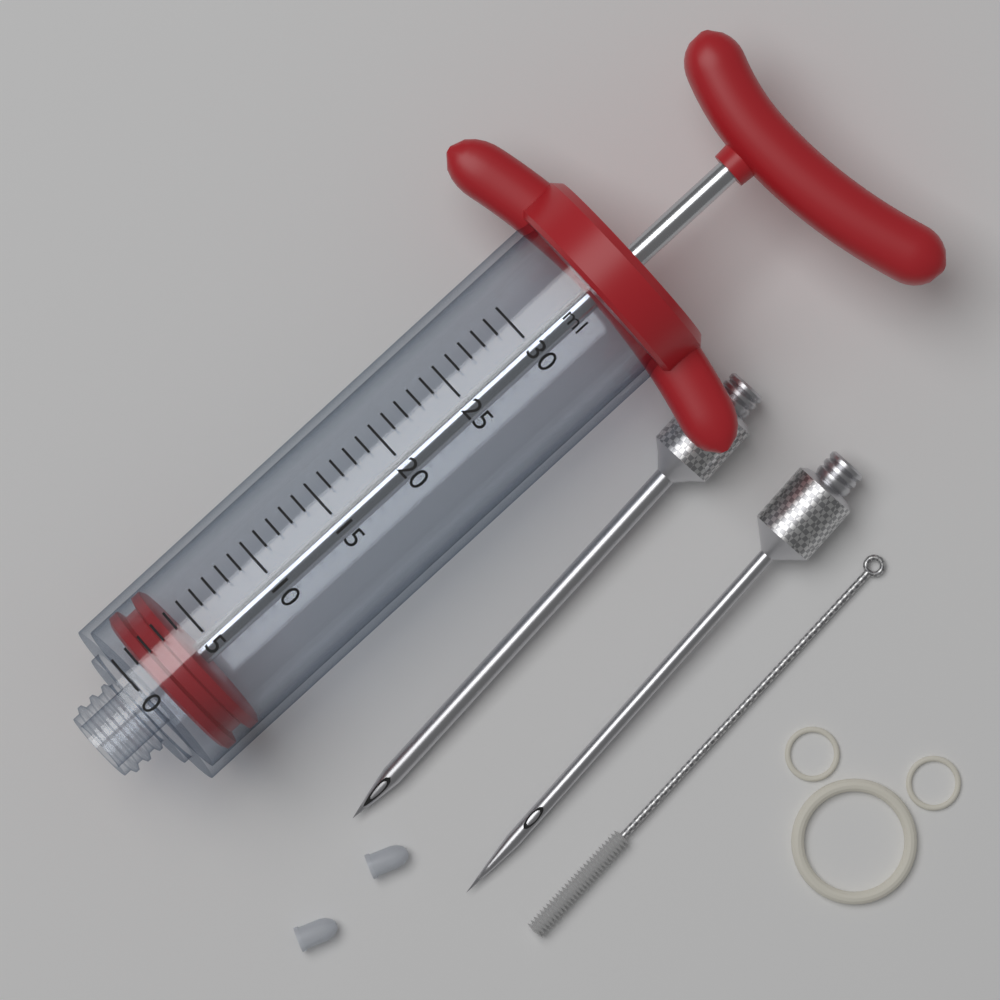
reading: 1 ml
